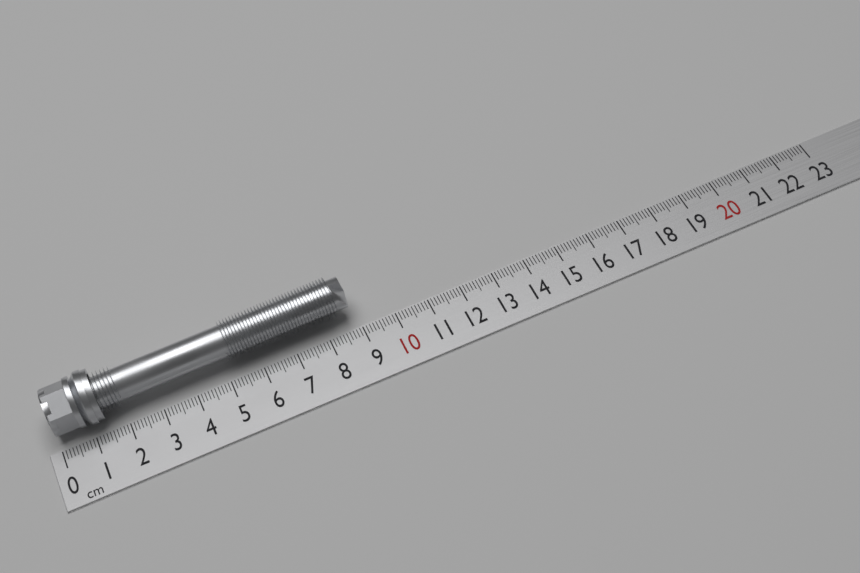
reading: 8.9 cm
